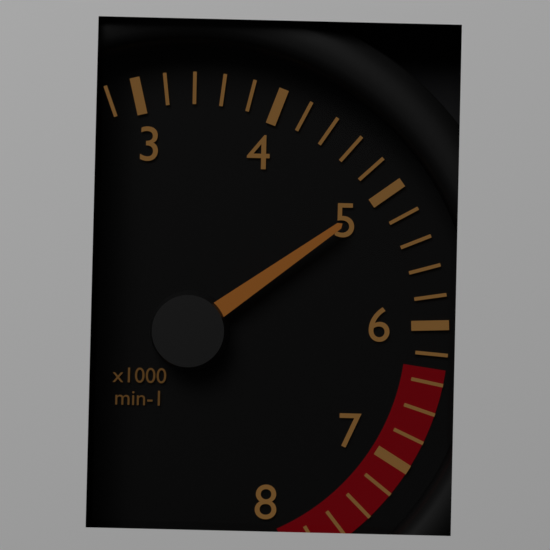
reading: 5000 min-1
